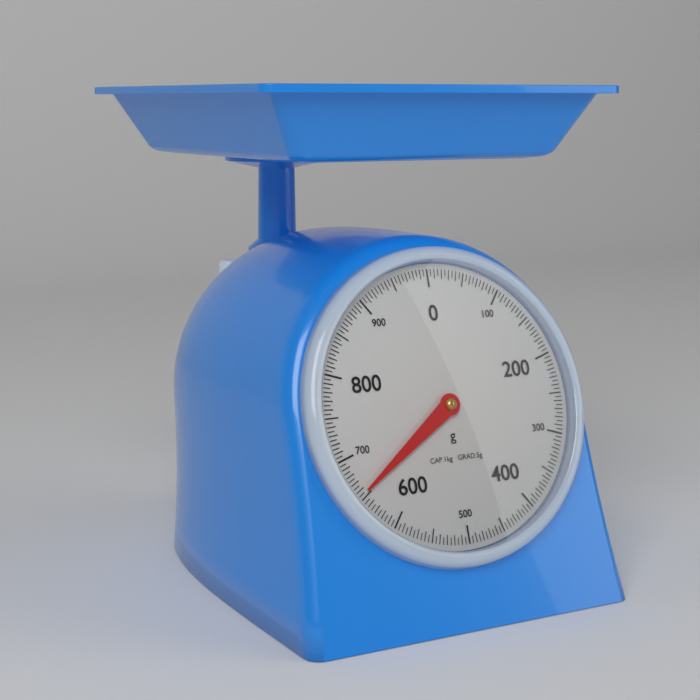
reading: 655 g
